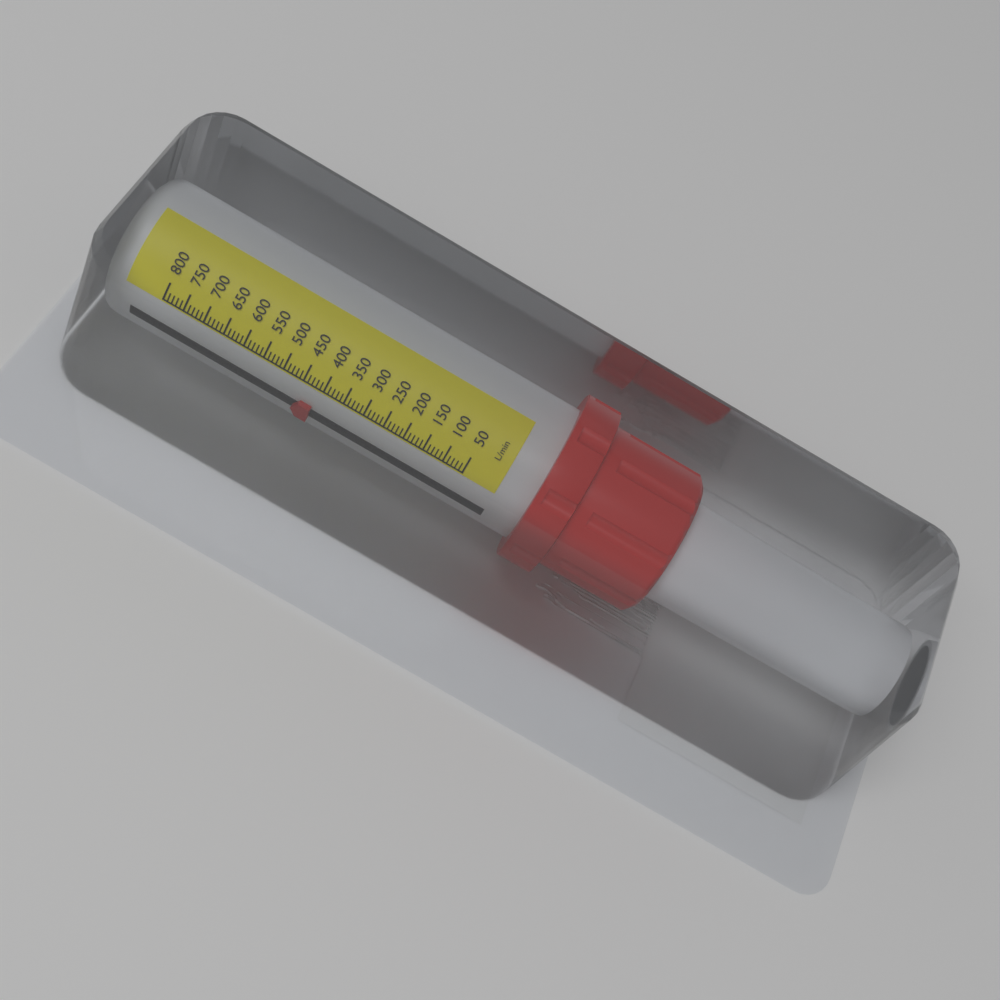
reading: 410 L/min
